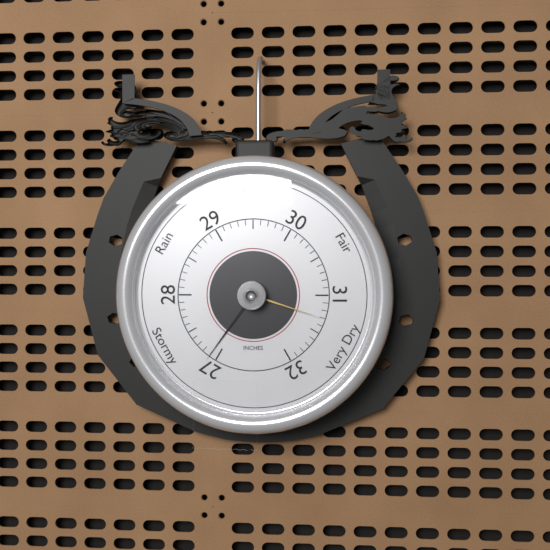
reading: 27.1 inHg
